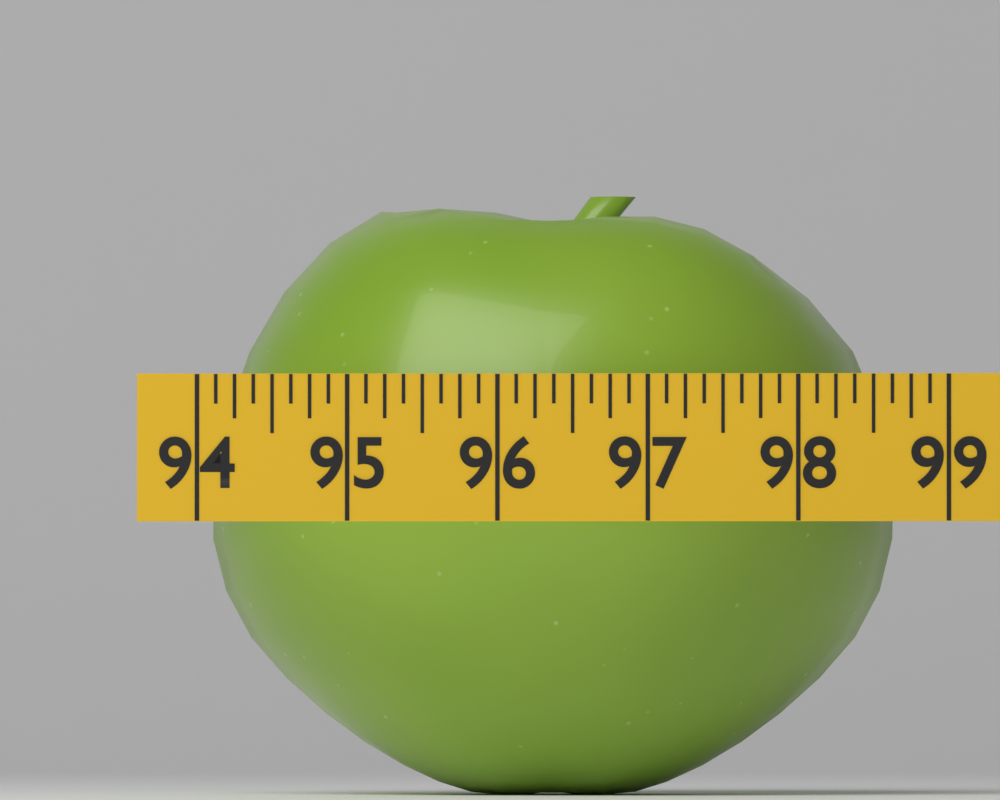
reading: 98.625 (no unit)
